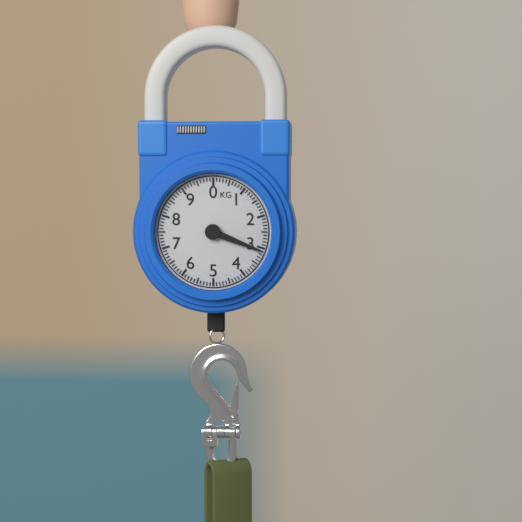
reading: 3.1 kg
